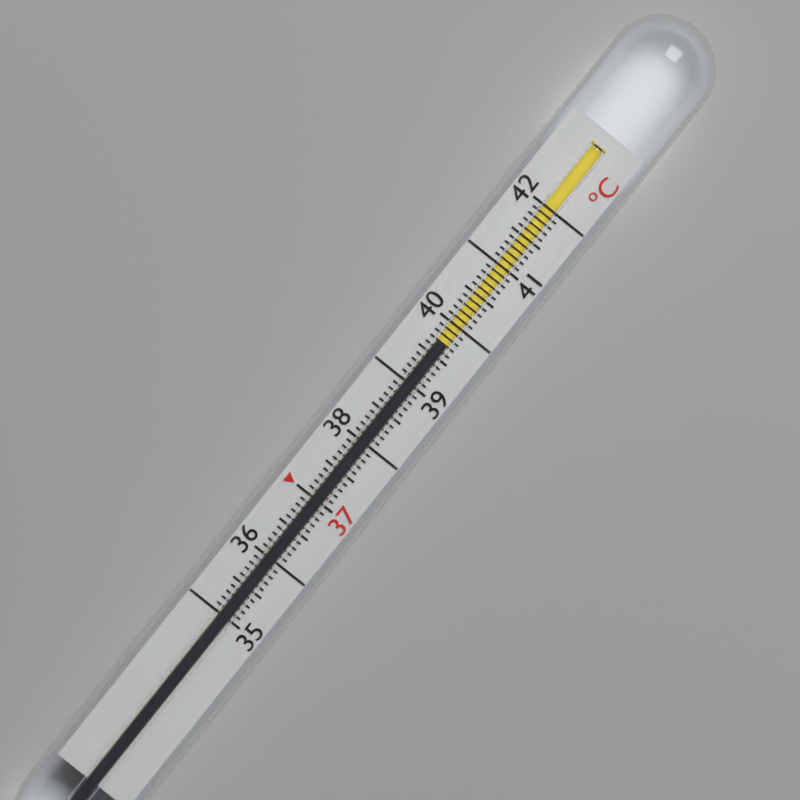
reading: 39.7 °C
